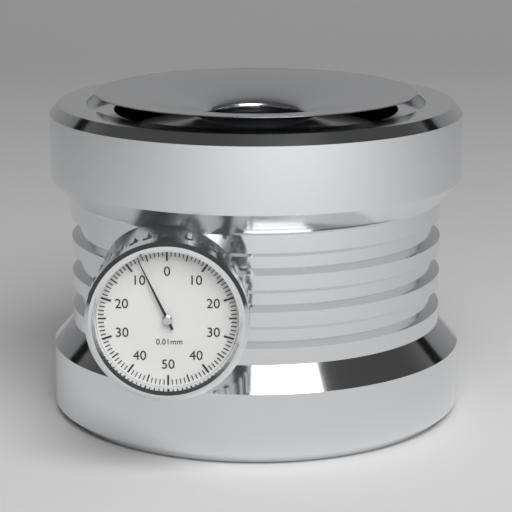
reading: 0.07 mm
